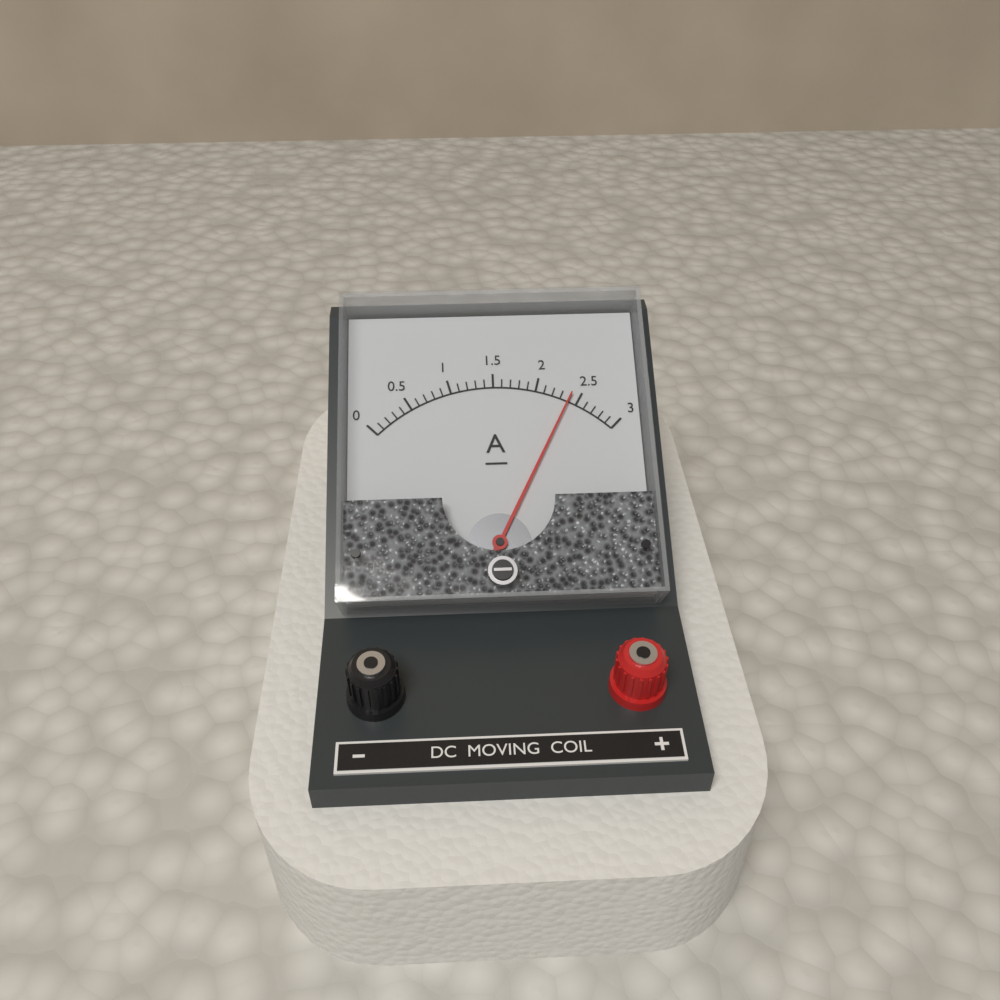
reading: 2.4 A
